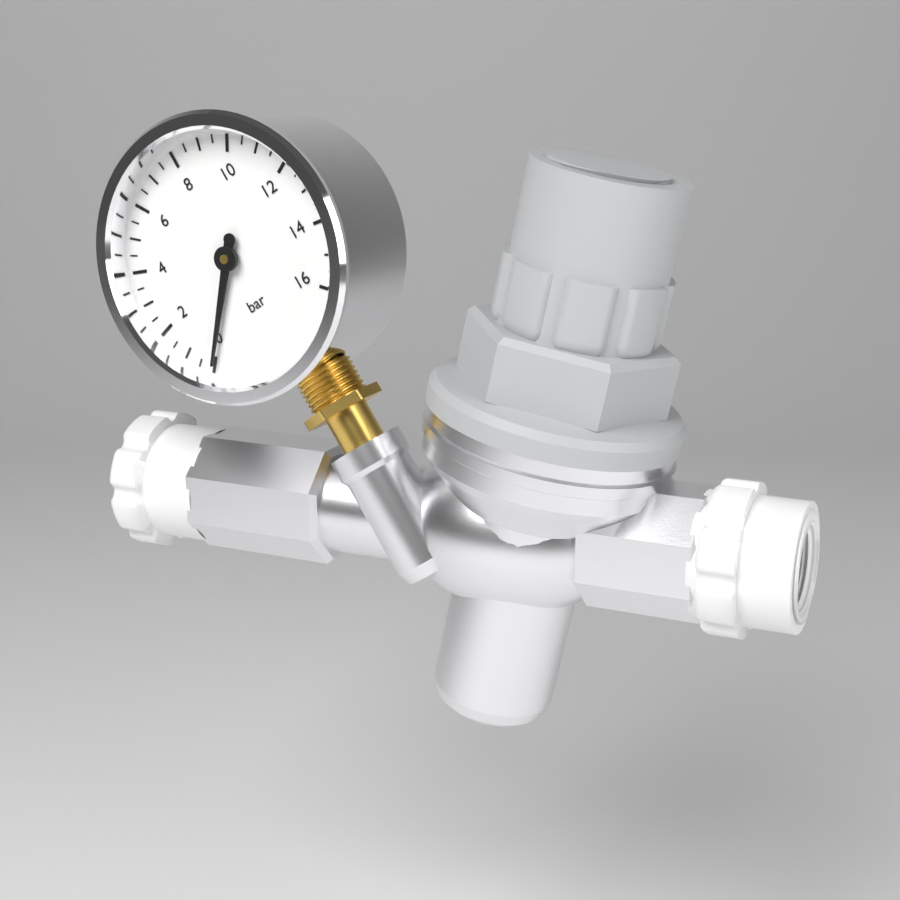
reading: 0.0 bar
